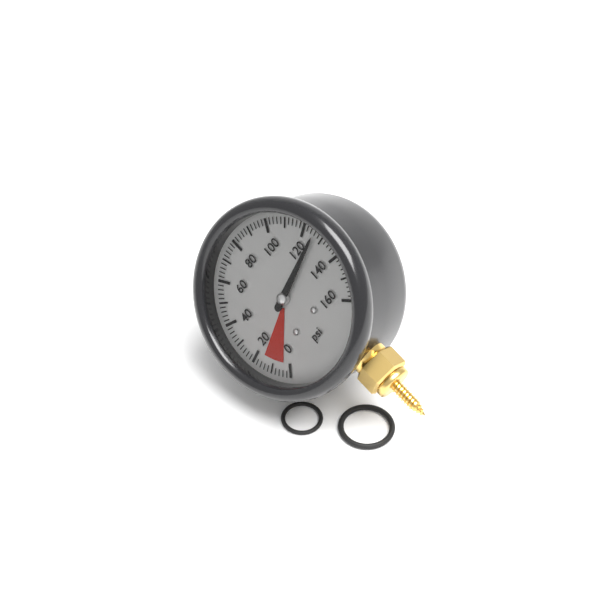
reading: 126 psi
